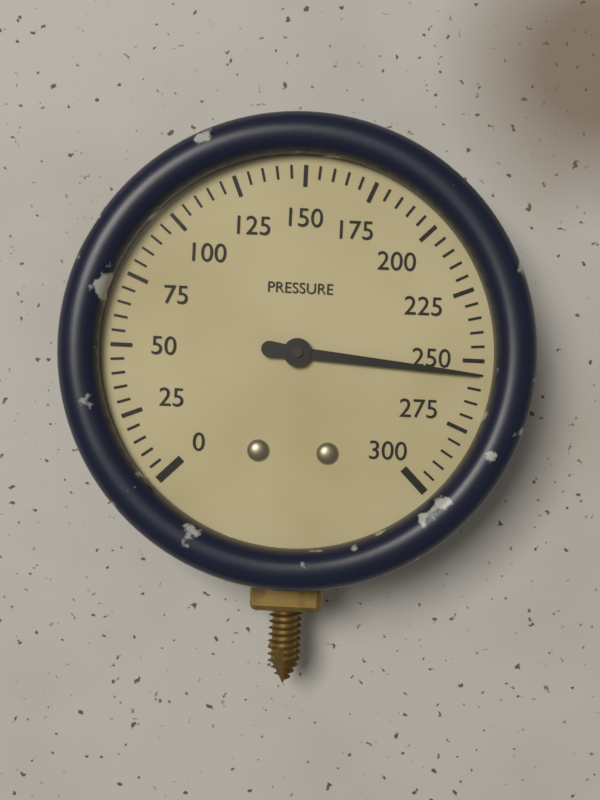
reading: 255 (no unit)
